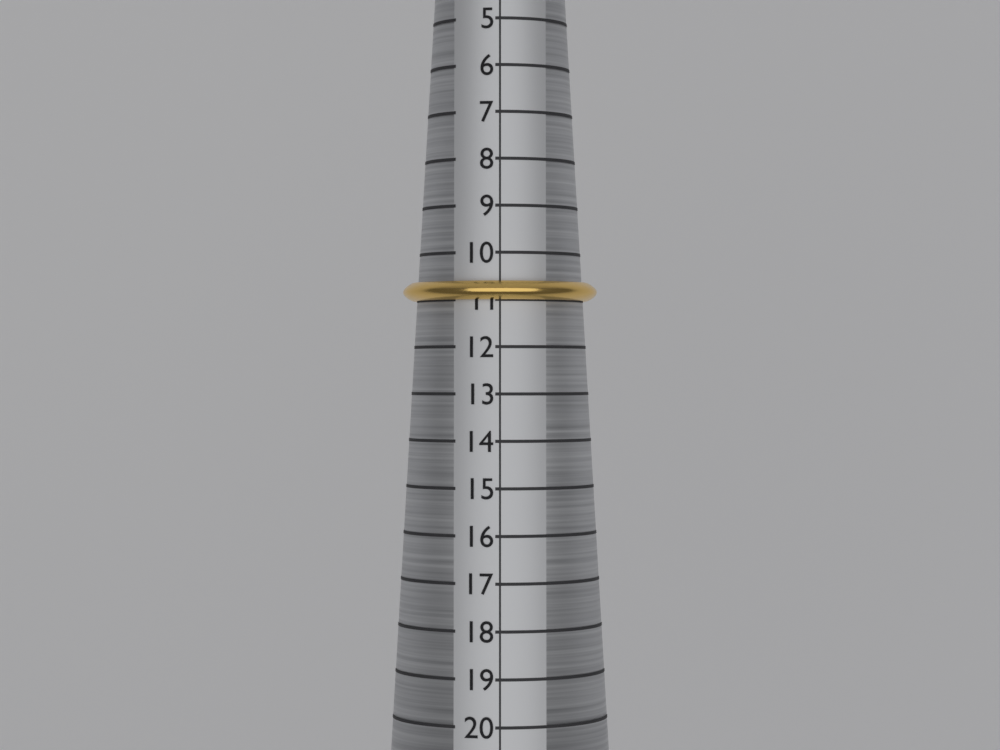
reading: 11 (no unit)
